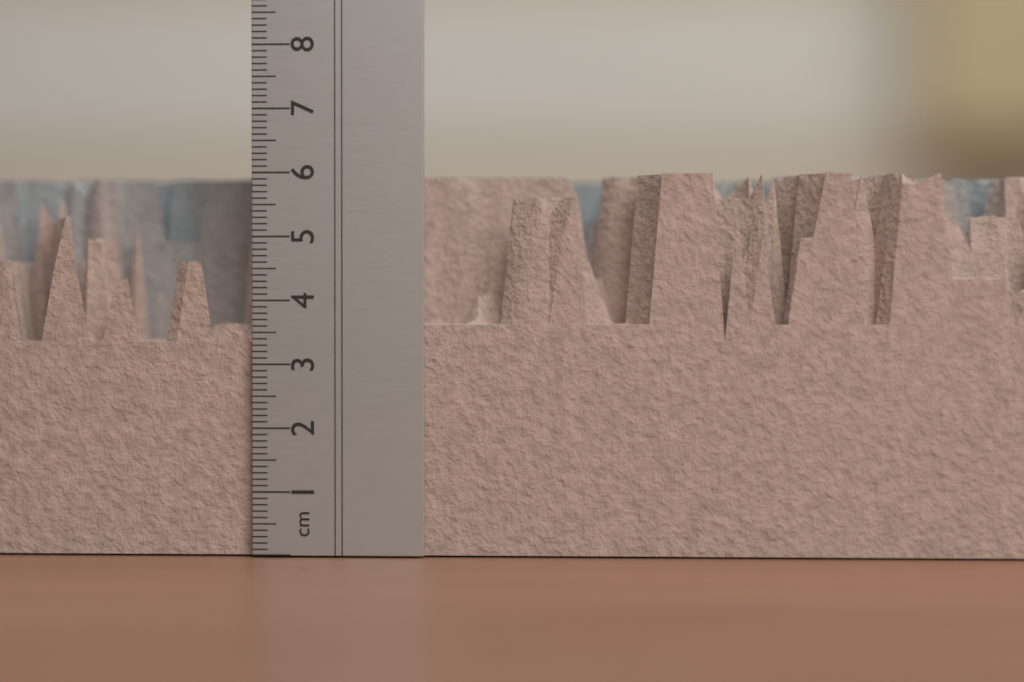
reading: 6.0 cm
